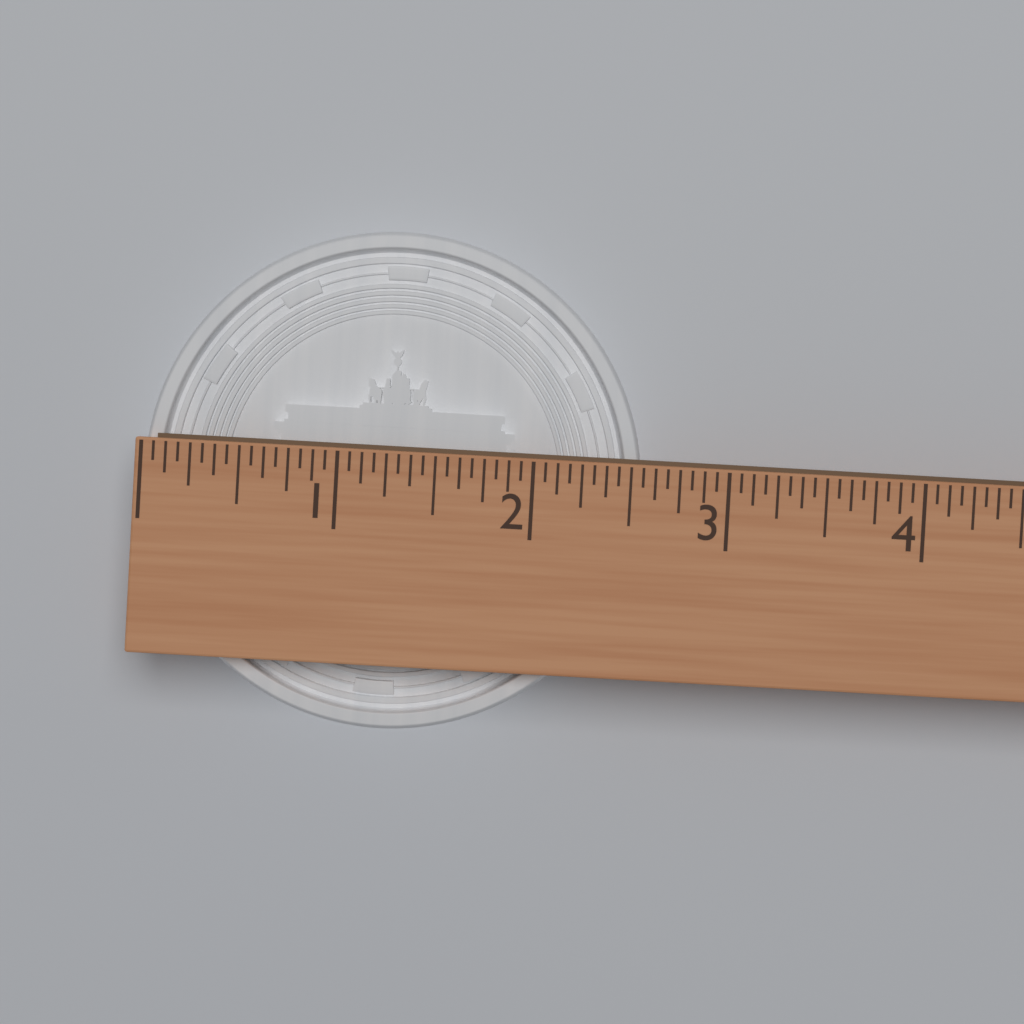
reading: 2.5625 (no unit)
